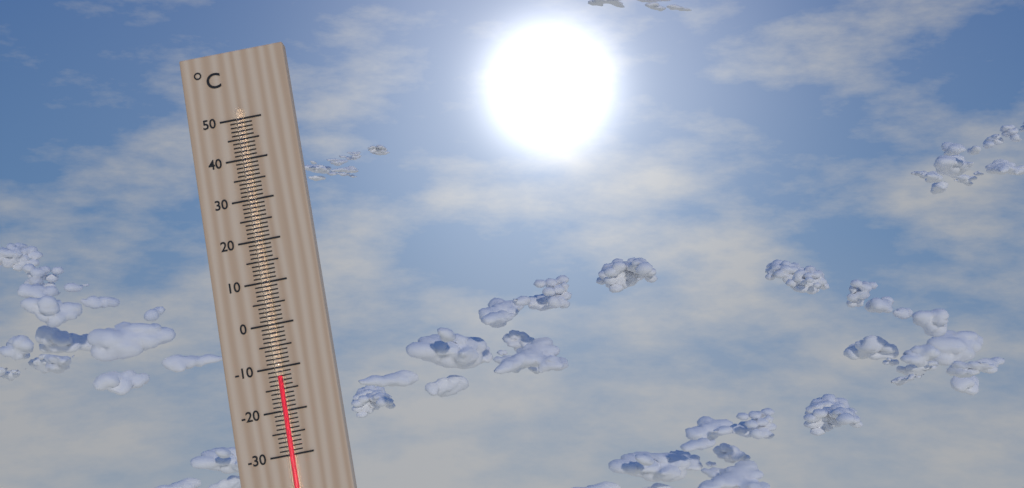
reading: -12 °C
